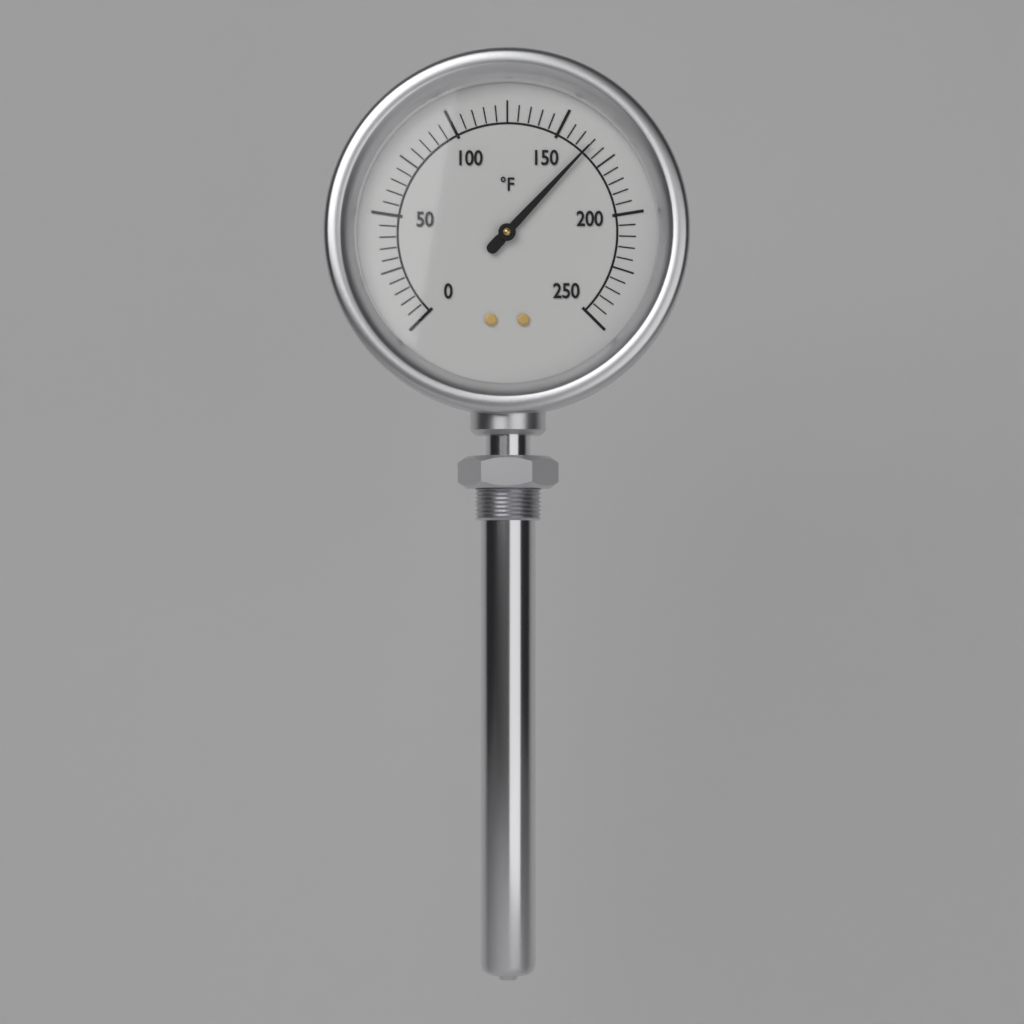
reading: 165 °F
